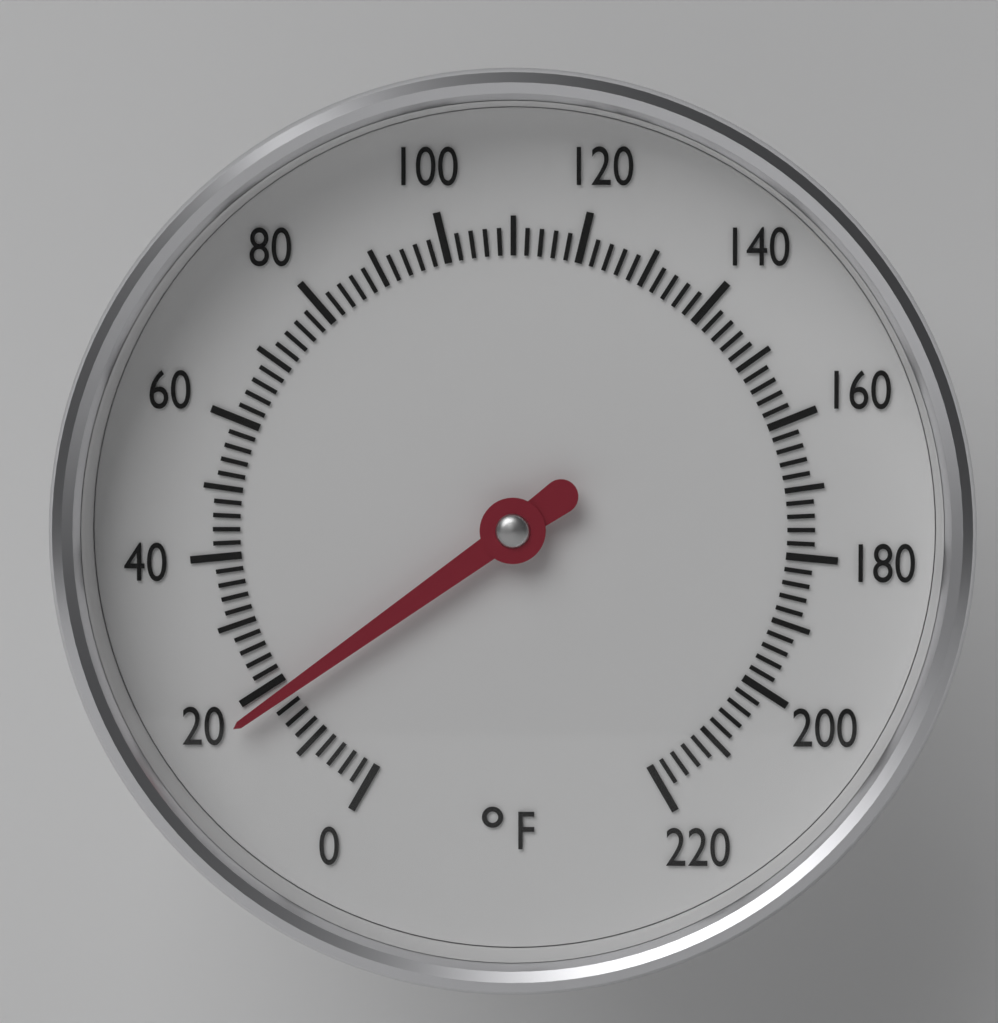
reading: 18 °F
